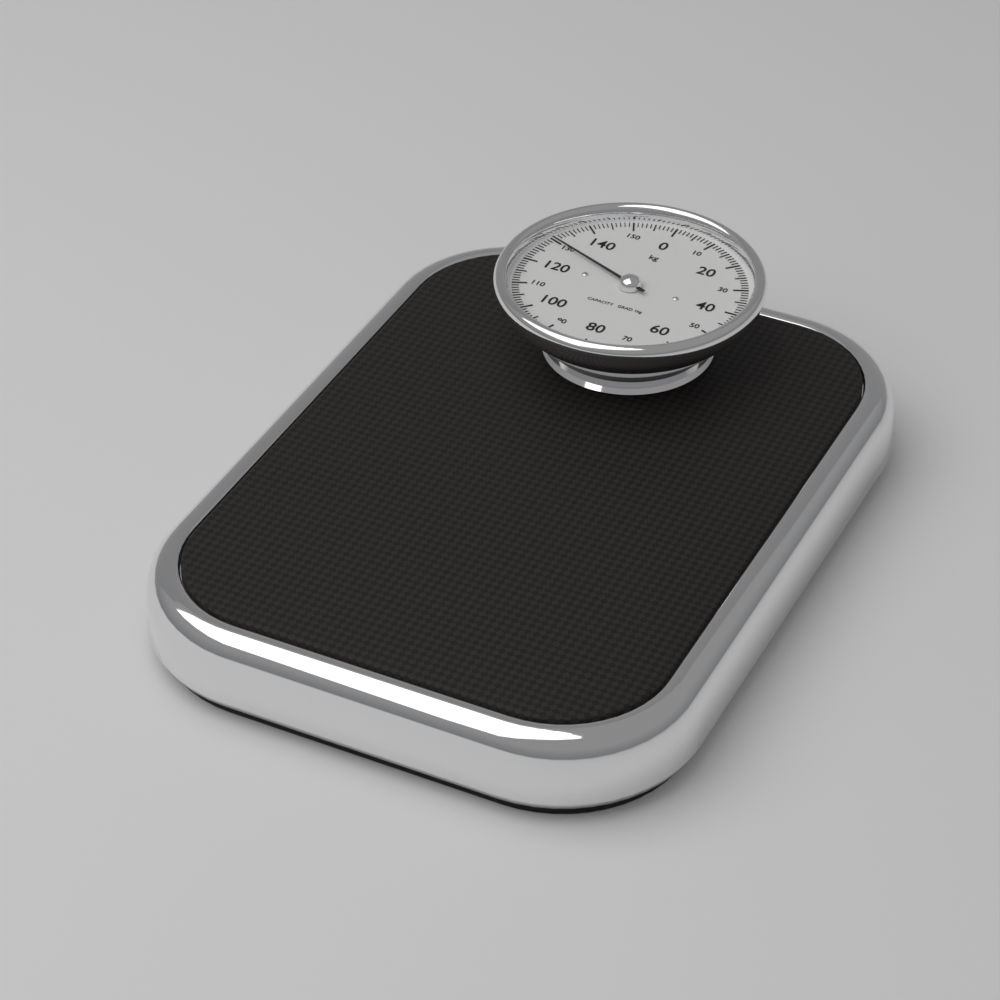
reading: 130 kg
